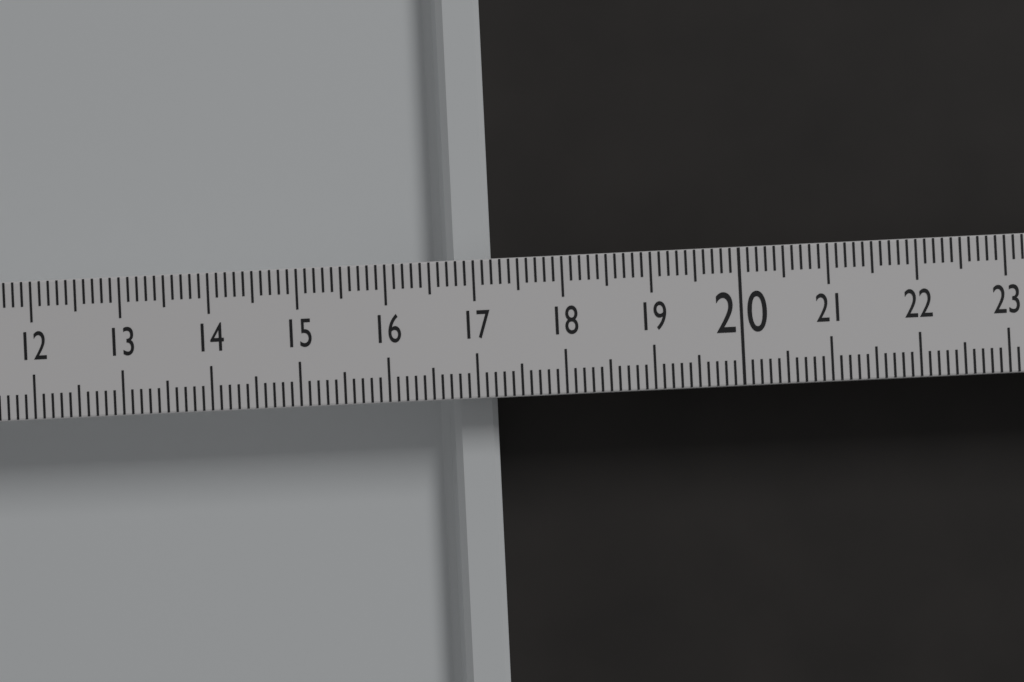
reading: 17.2 (no unit)
